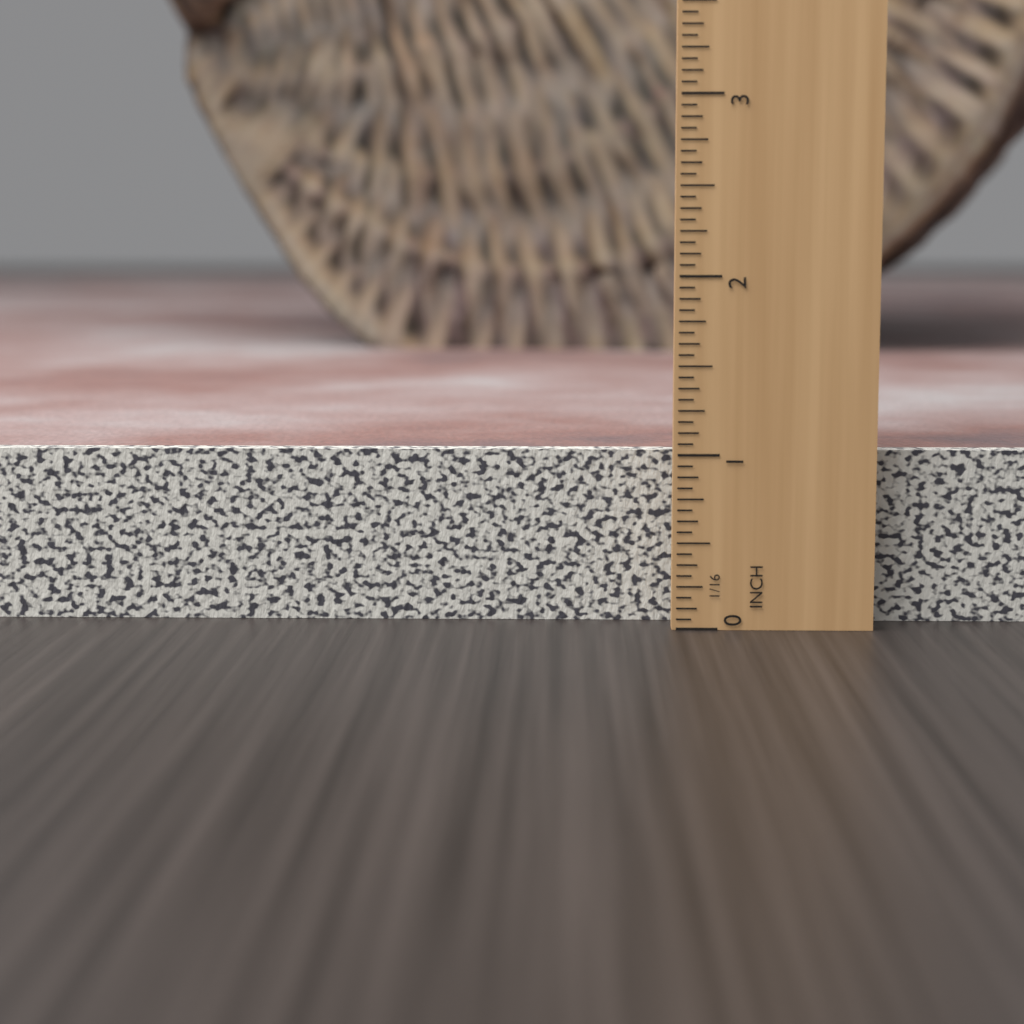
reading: 1.0000 in
